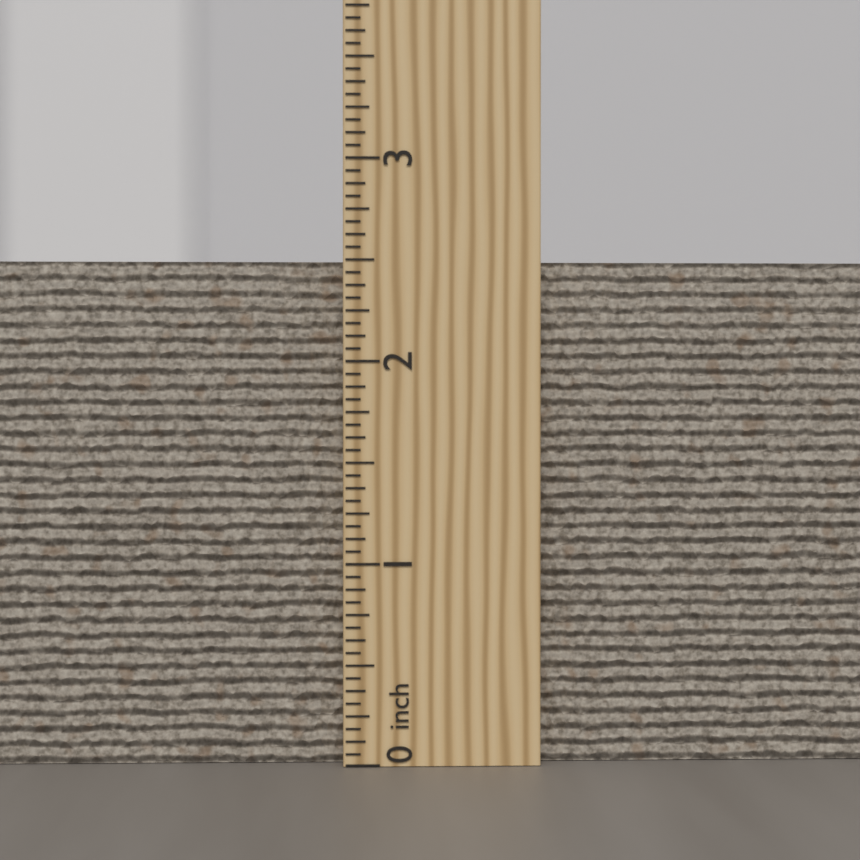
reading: 2.5000 inch
